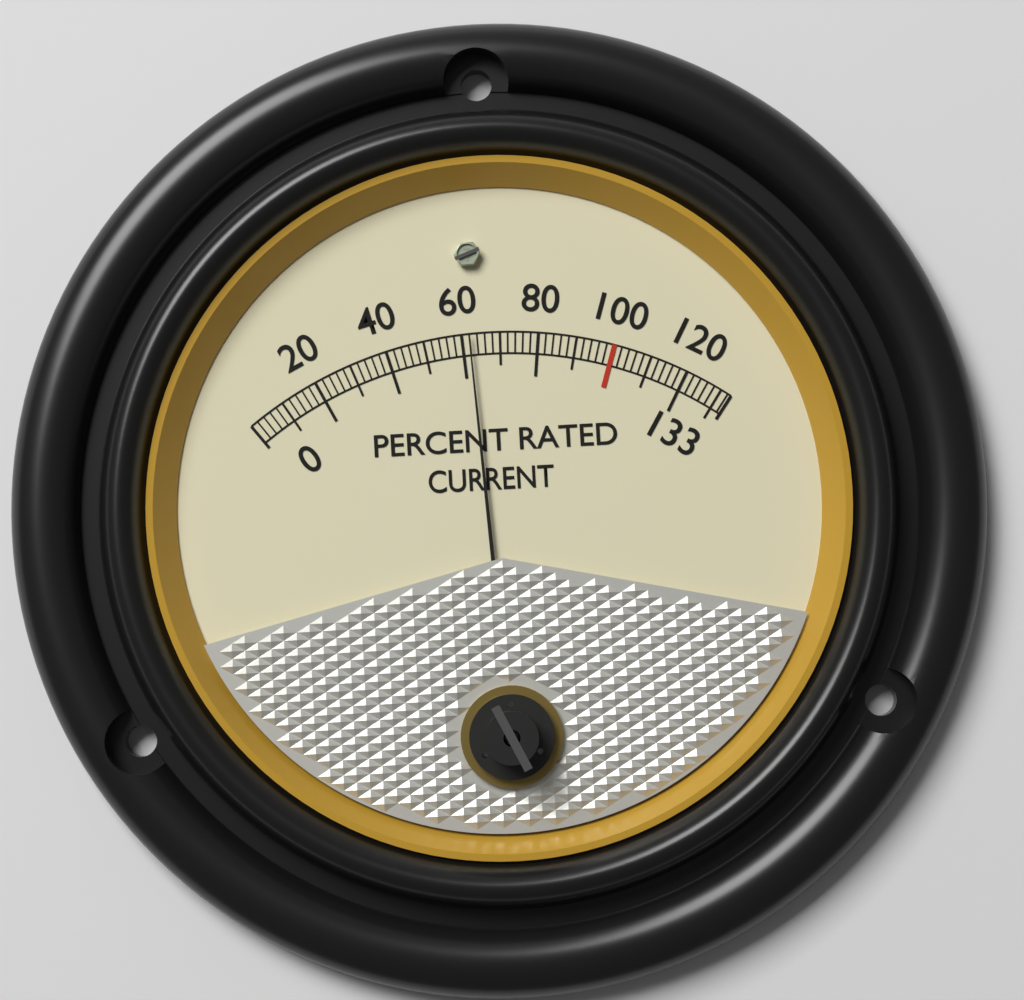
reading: 62 %
